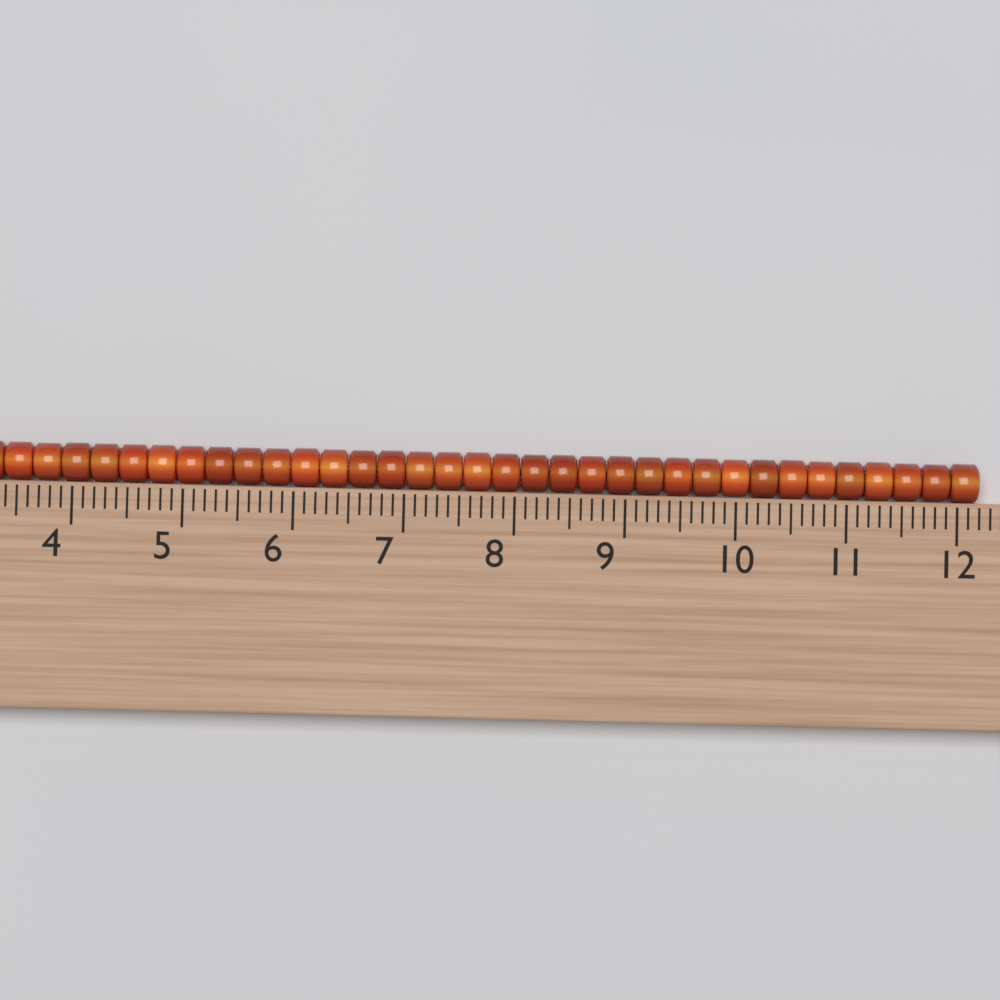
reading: 12.2 (no unit)
